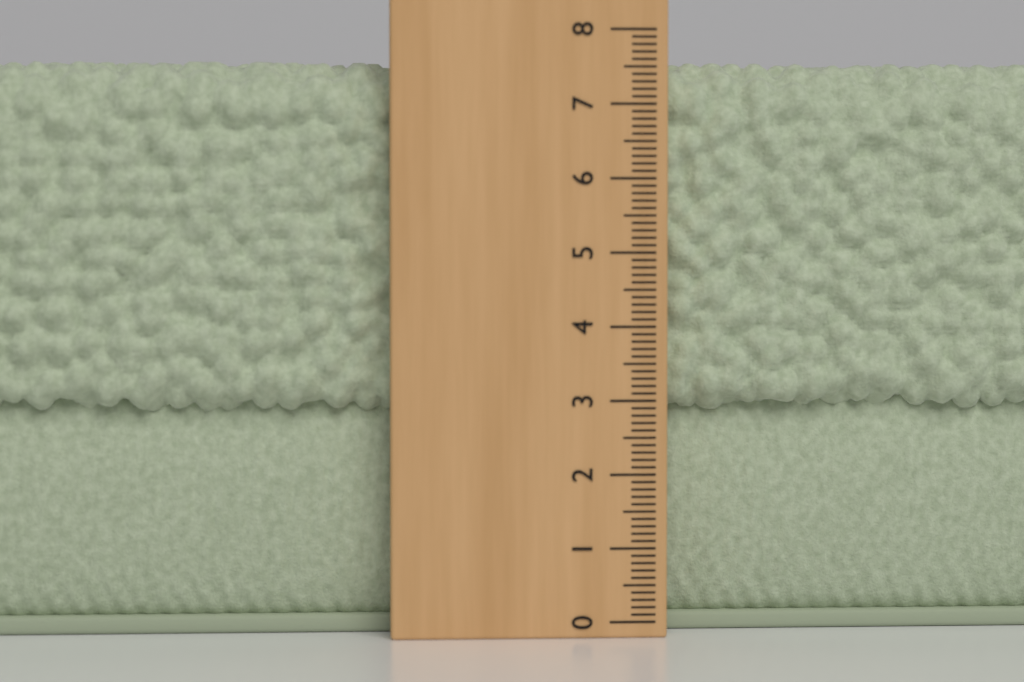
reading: 7.6 (no unit)
